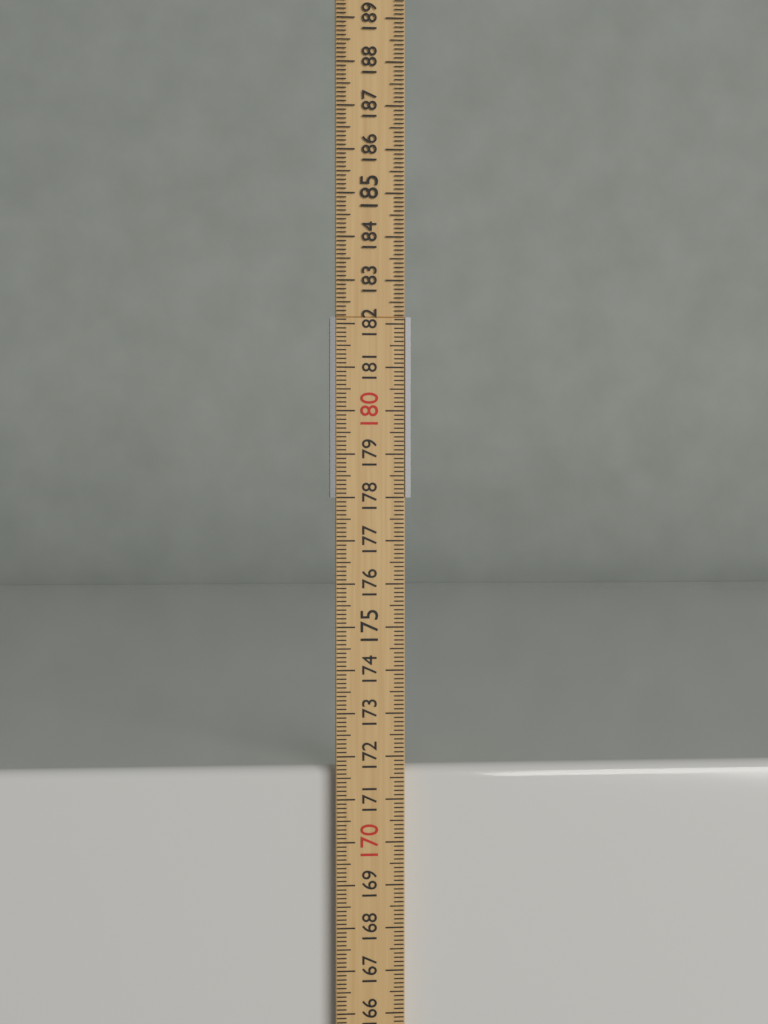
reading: 171.7 cm
